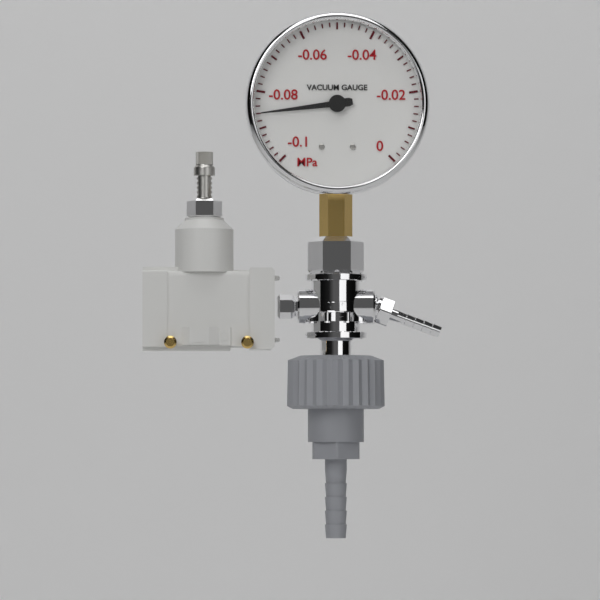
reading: -0.086 MPa
